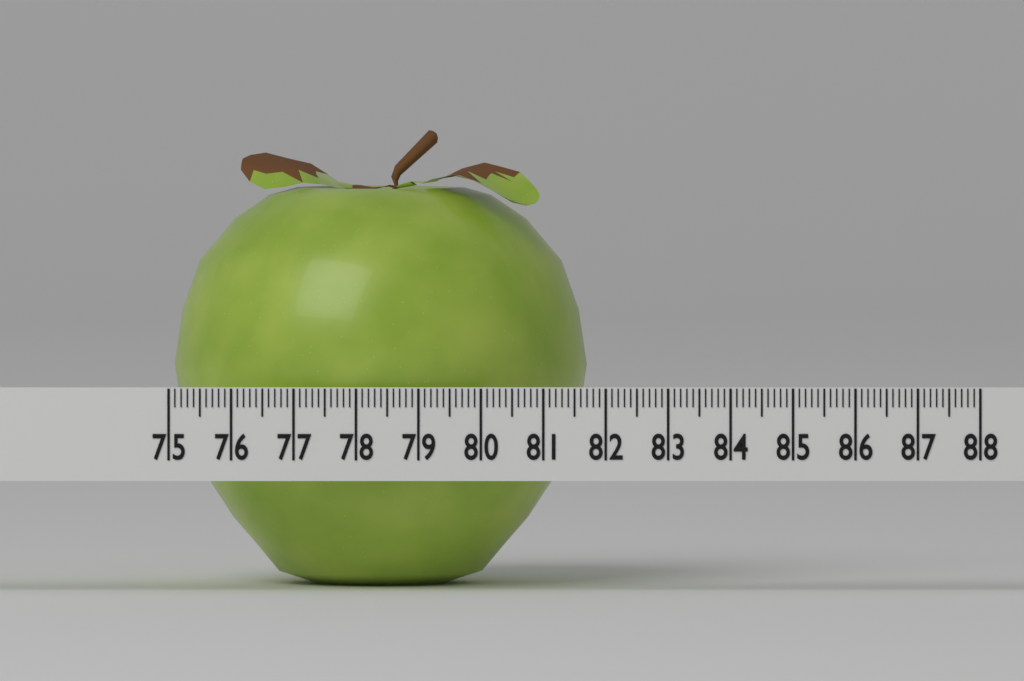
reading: 81.7 (no unit)
